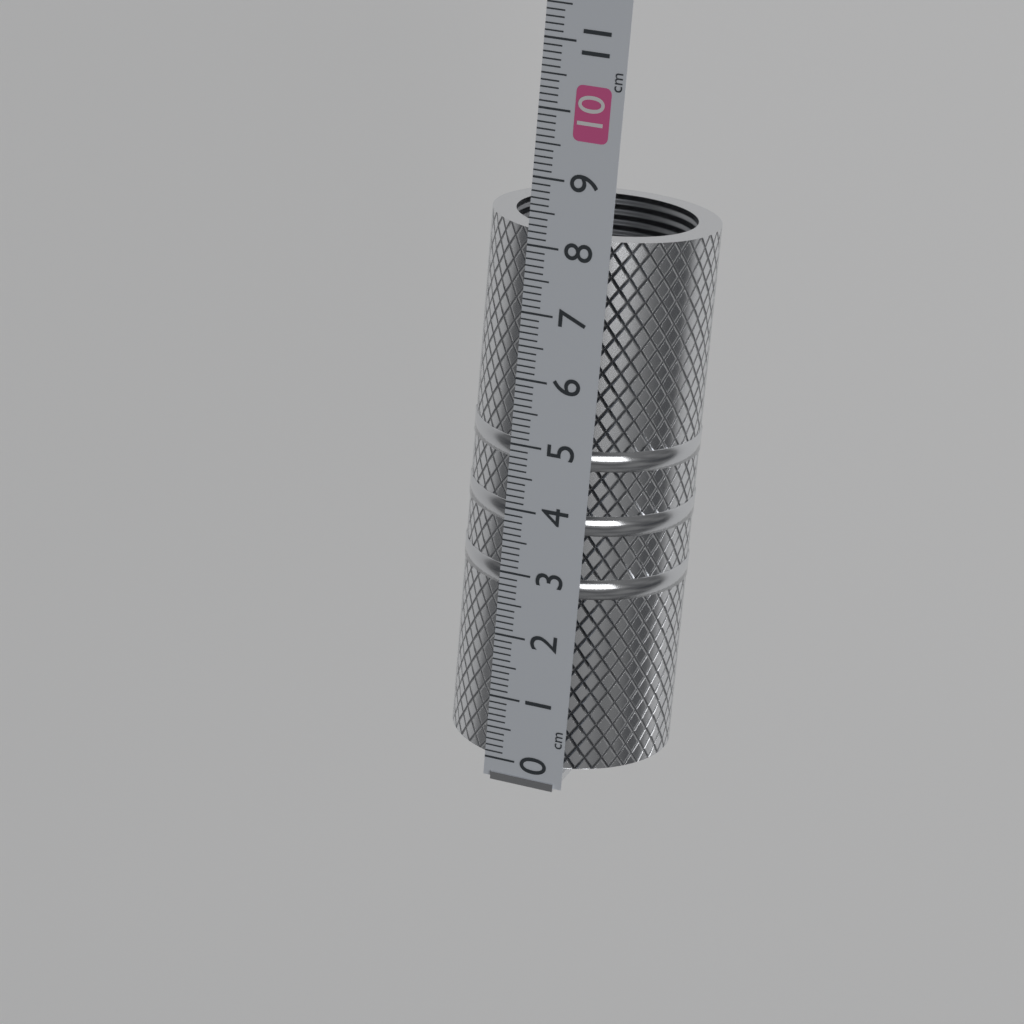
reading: 8.2 cm
